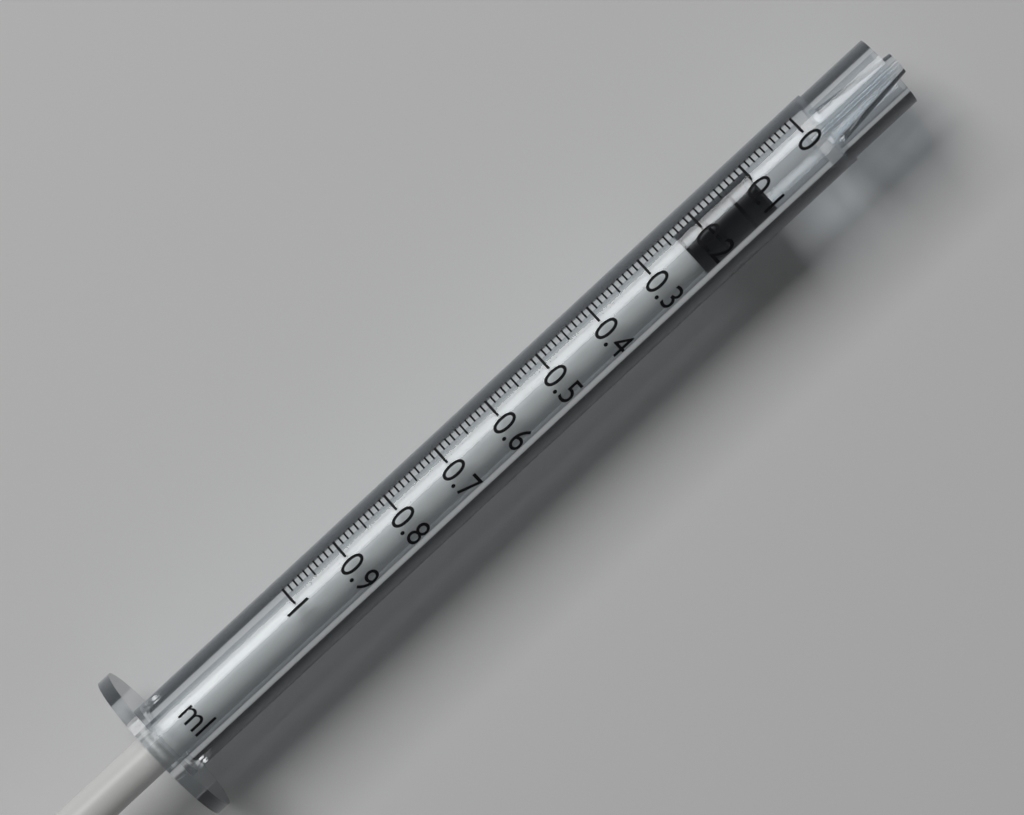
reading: 0.10 ml
